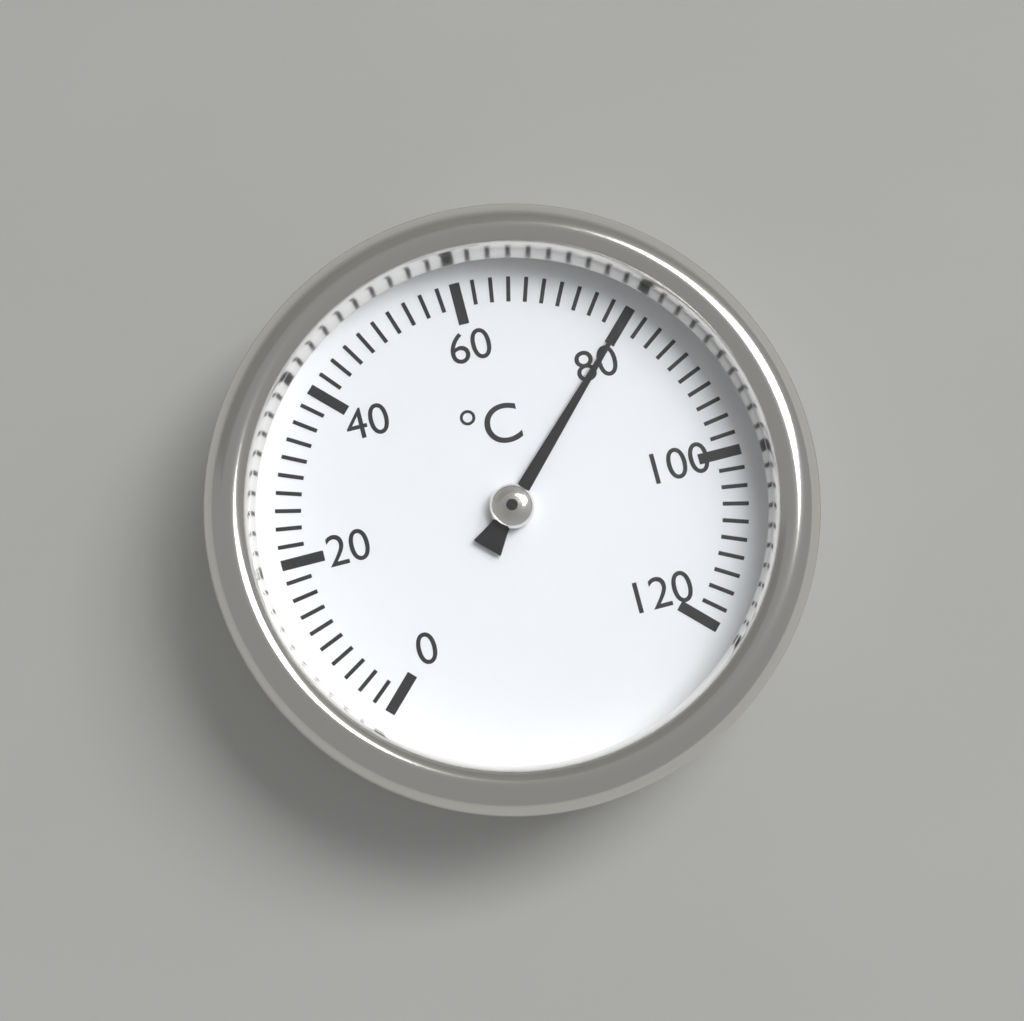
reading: 80 °C
